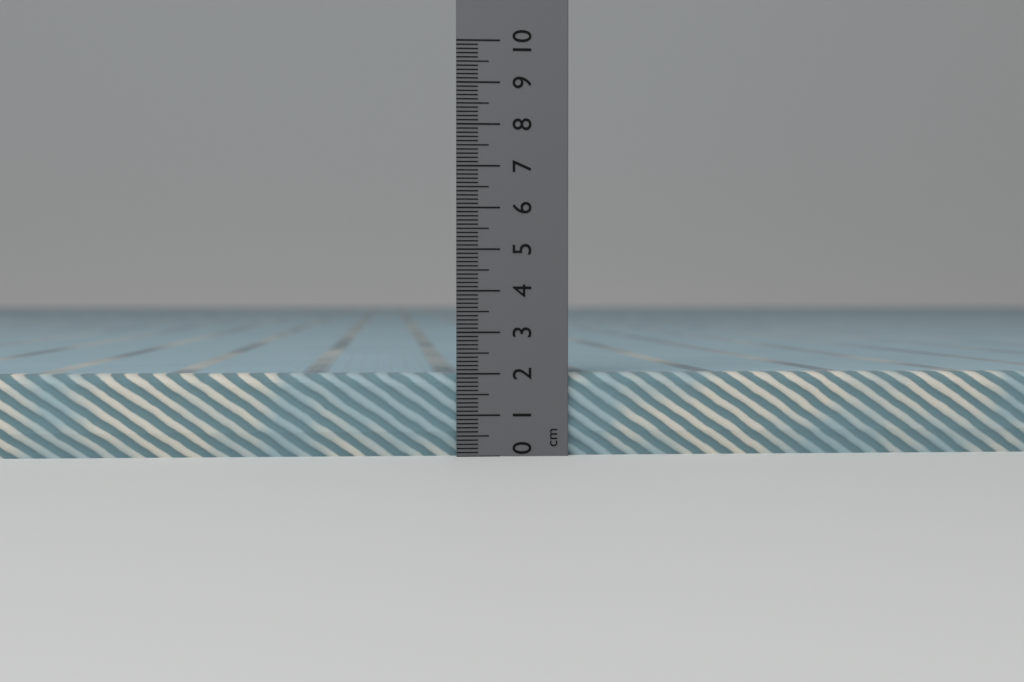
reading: 2.0 cm
